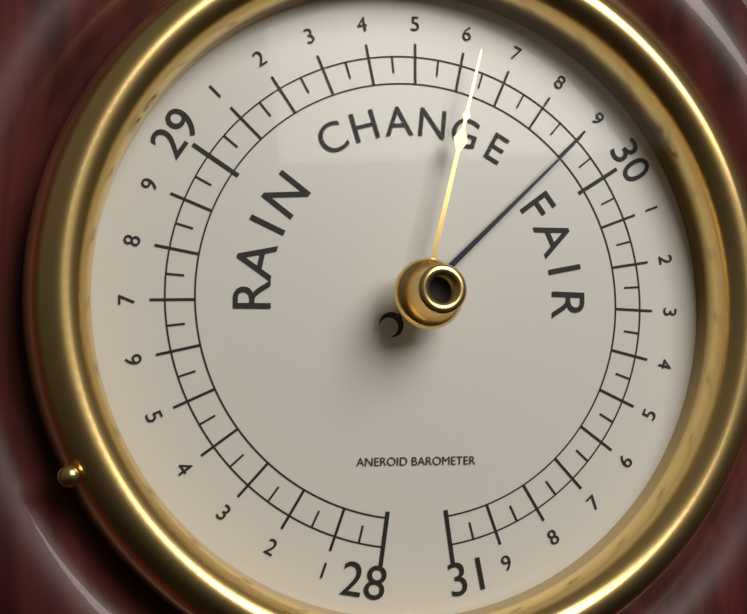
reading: 29.90 (no unit)
